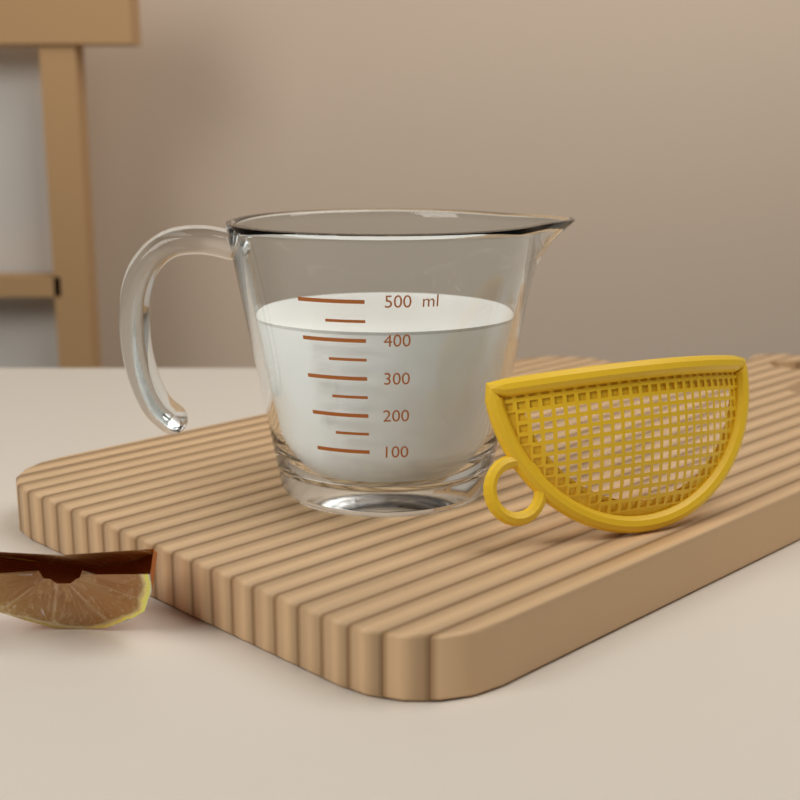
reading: 420 ml
